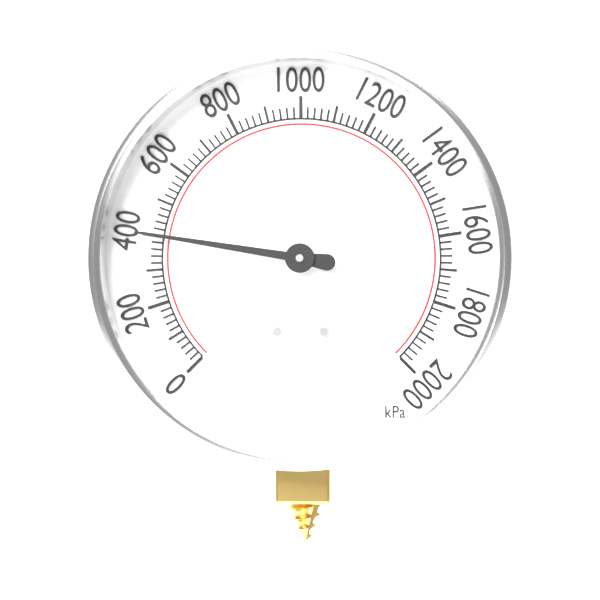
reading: 400 kPa
